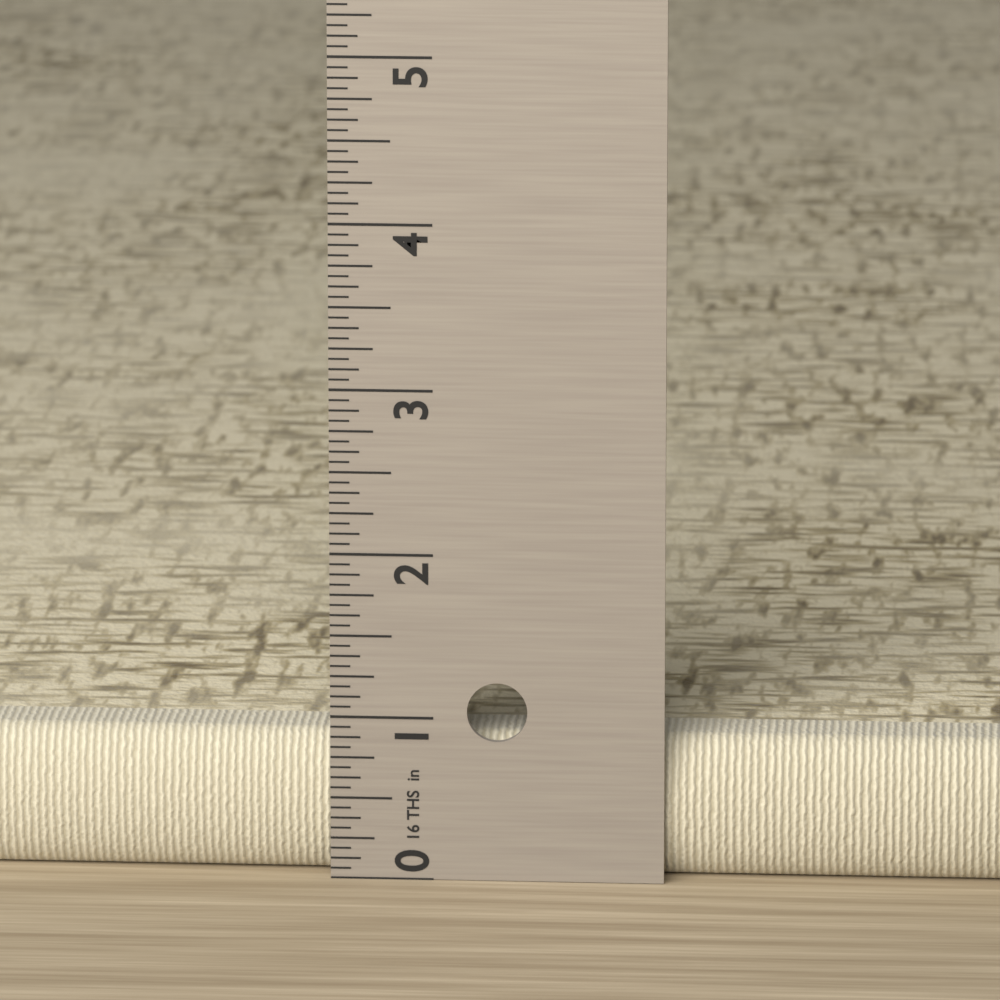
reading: 0.8750 in
